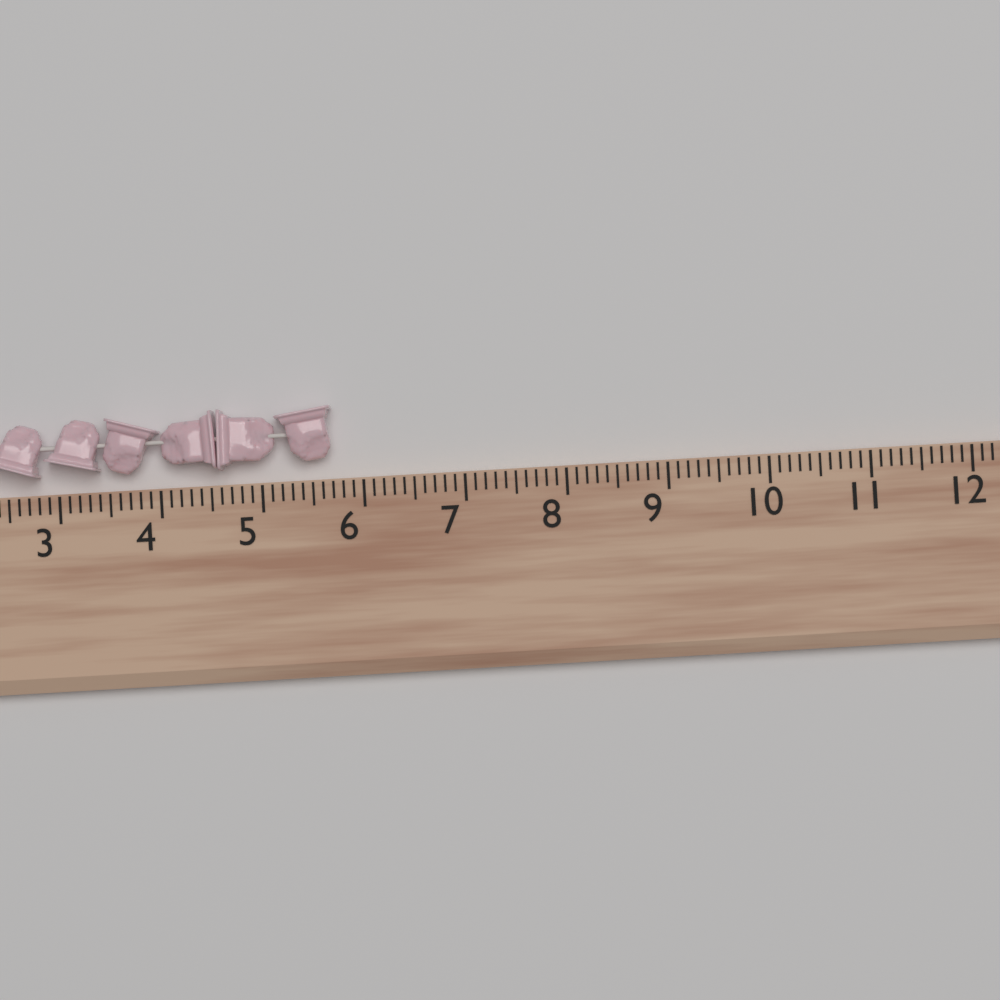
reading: 5.7 (no unit)
